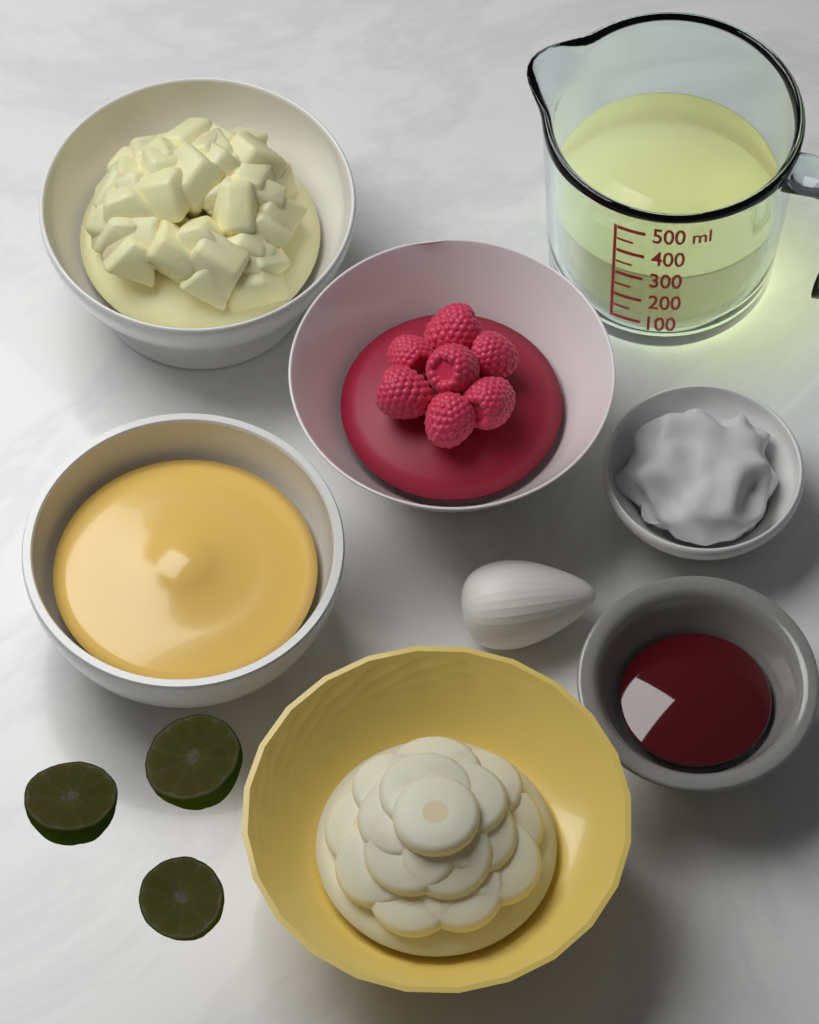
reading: 300 ml
